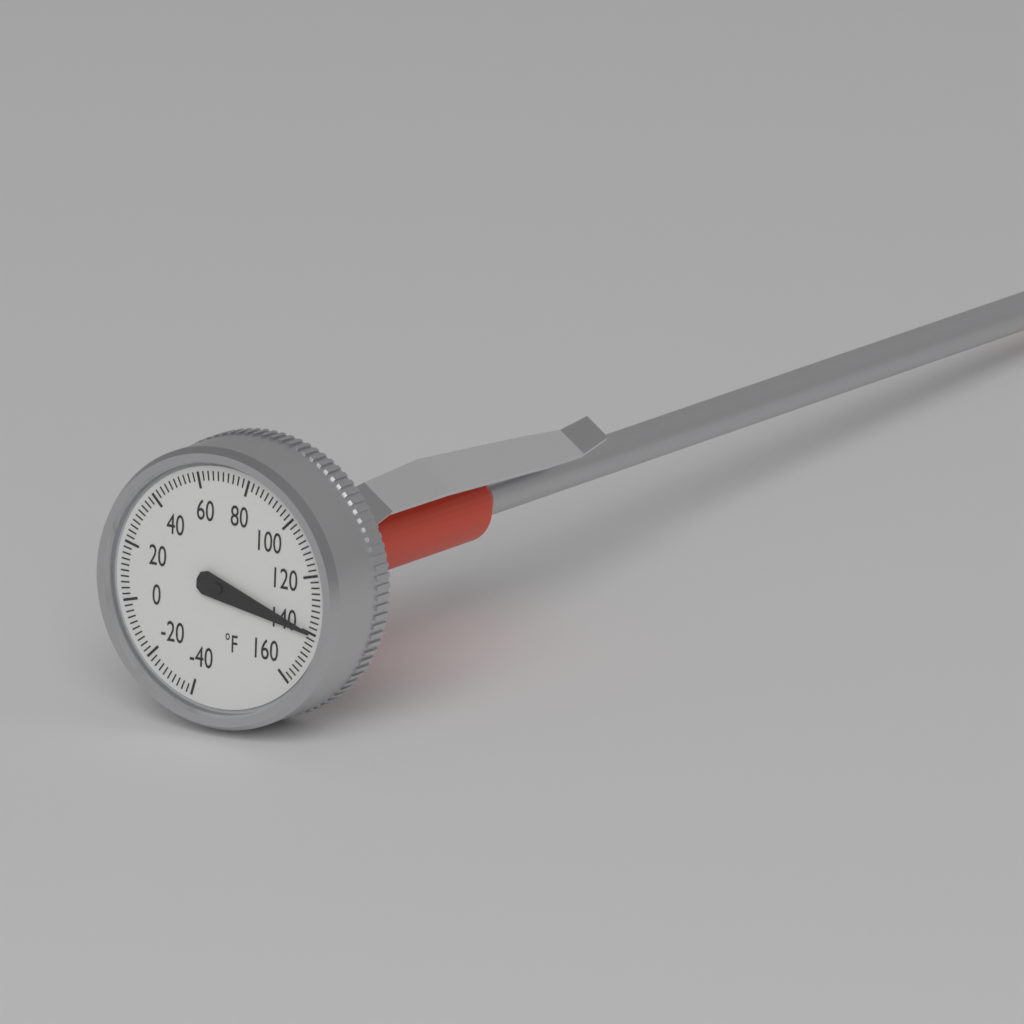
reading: 140 °F
